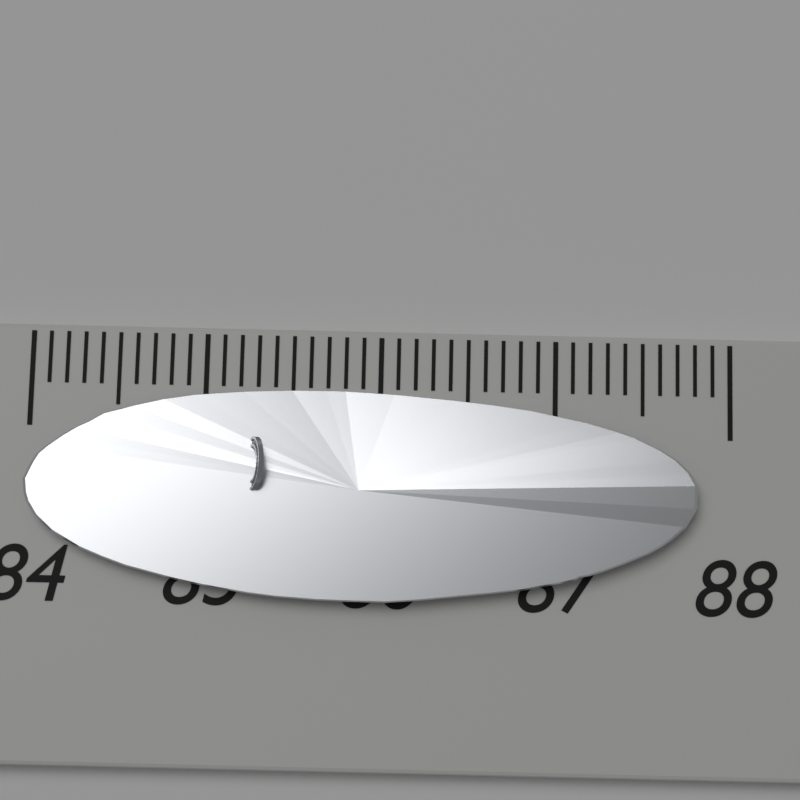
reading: 87.8 (no unit)
